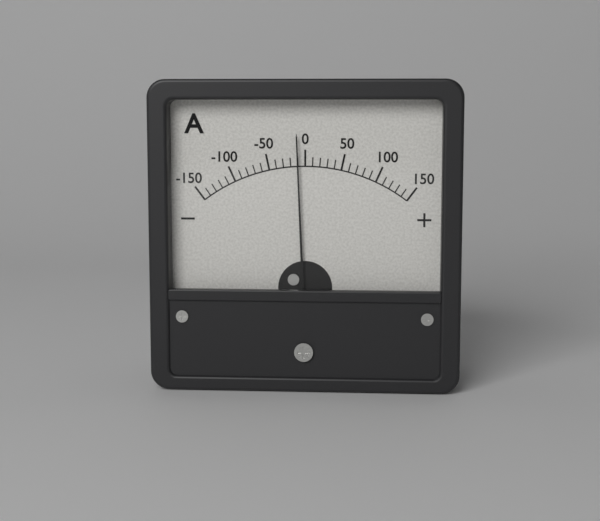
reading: -10 A
